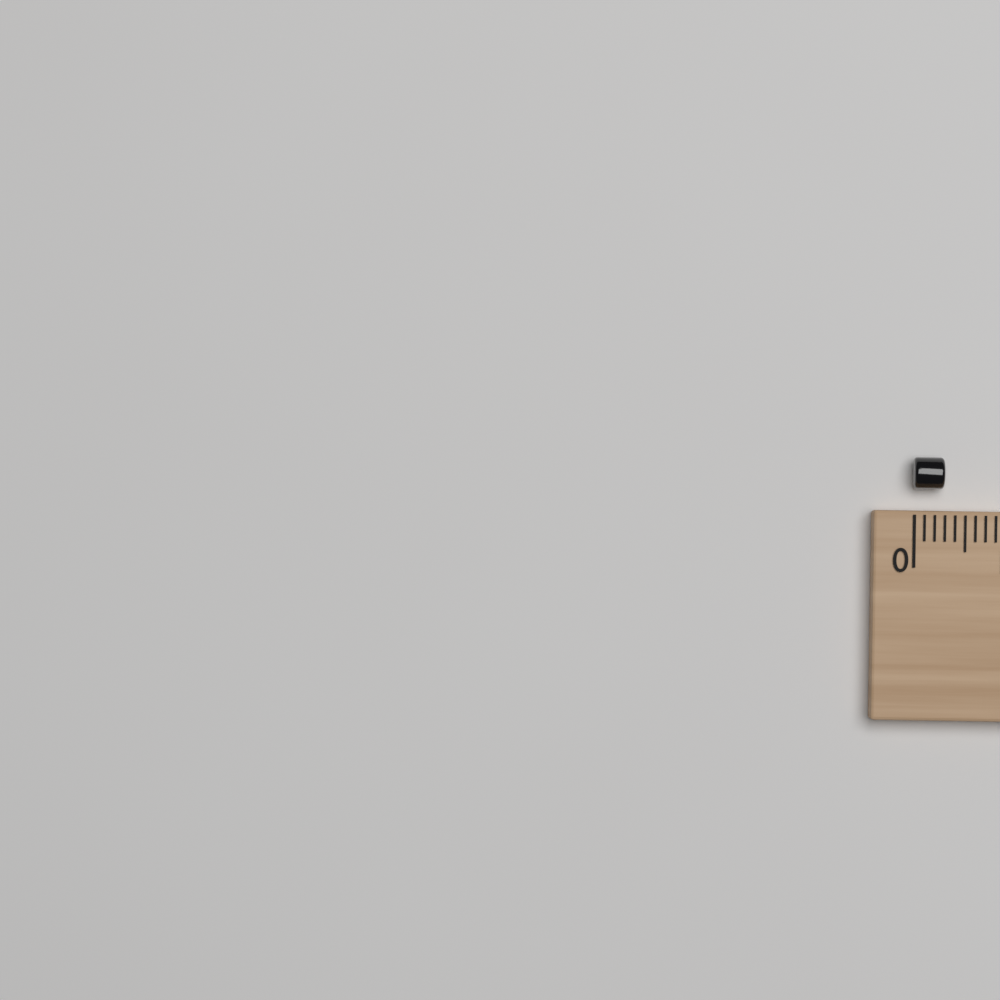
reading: 0.3 (no unit)
